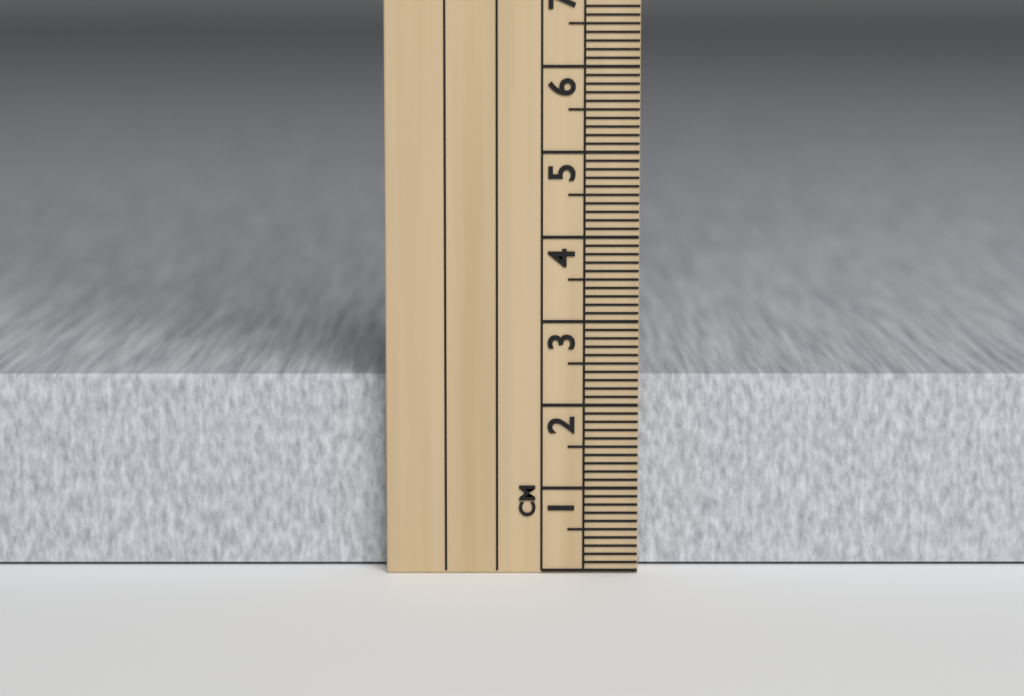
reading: 2.3 cm
